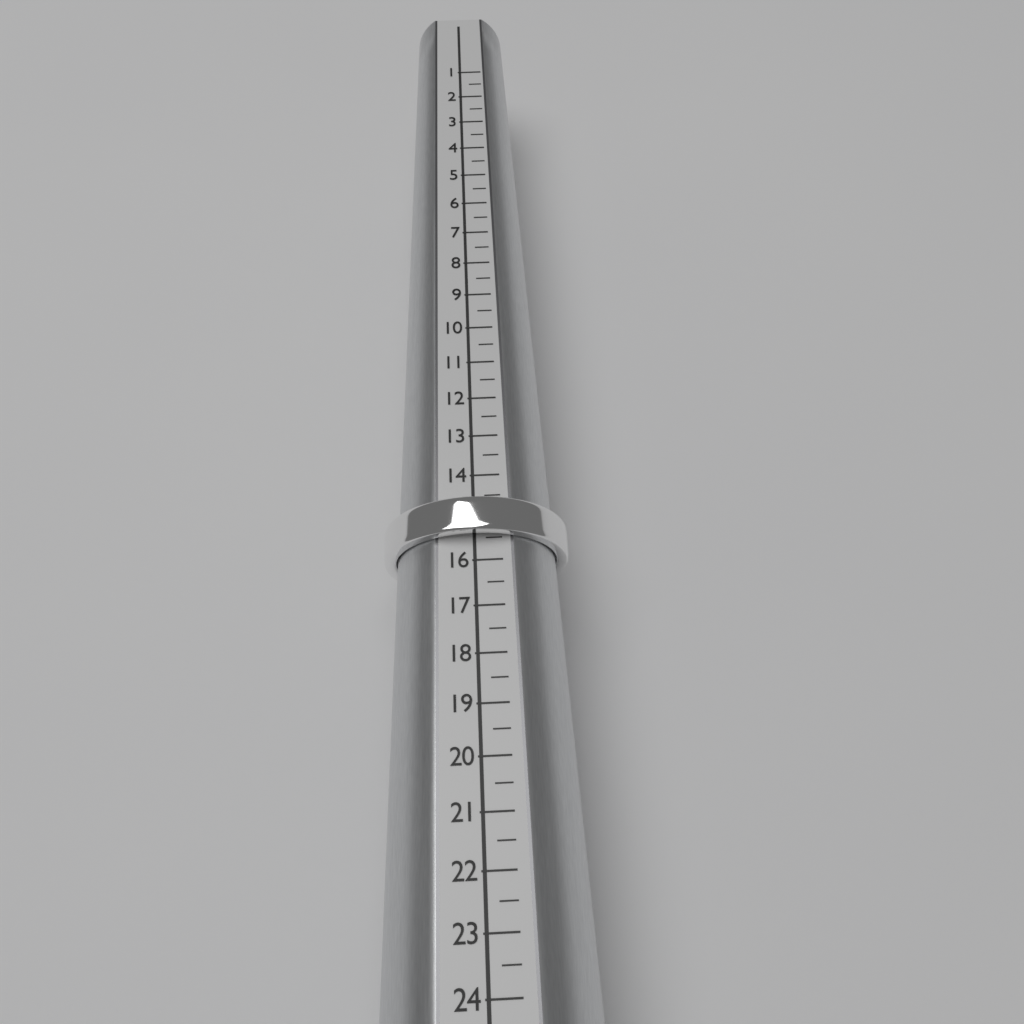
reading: 15.5 (no unit)
